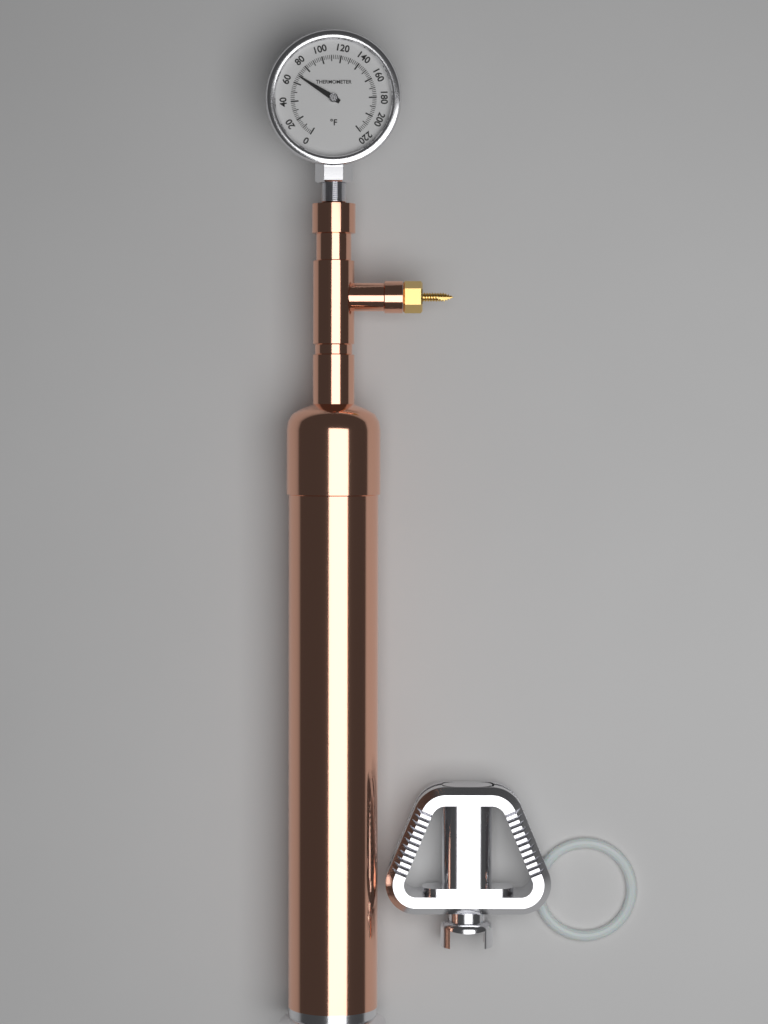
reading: 68 °F
